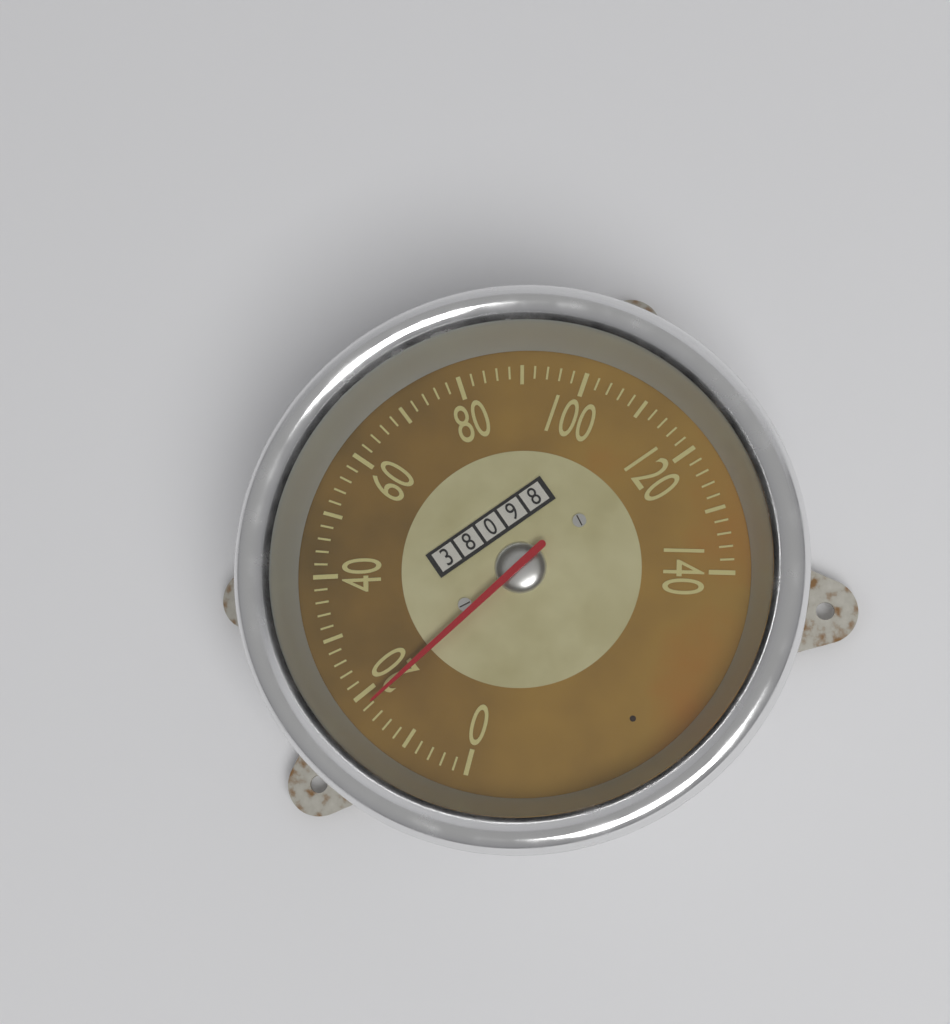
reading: 18 (no unit)
